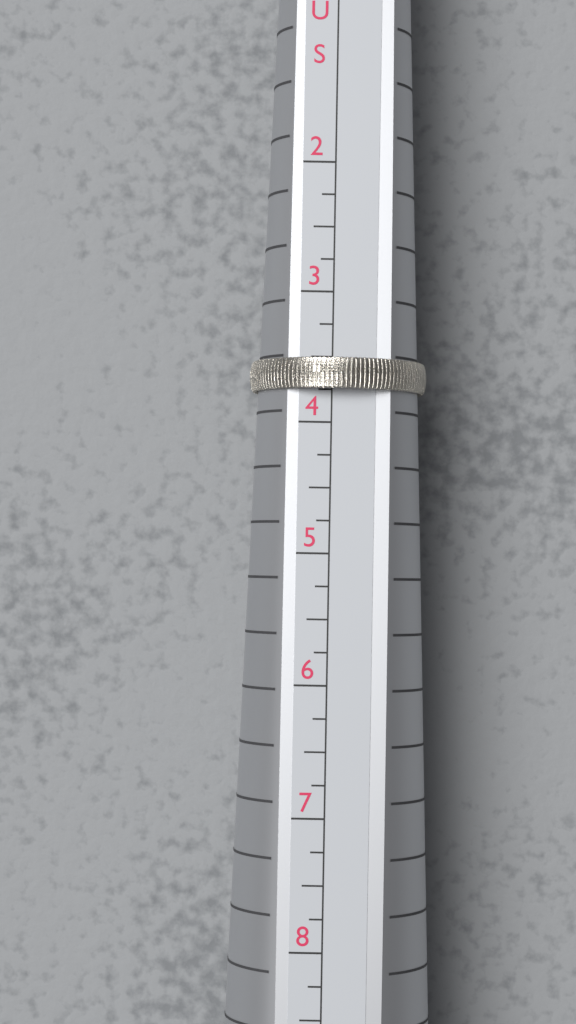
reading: 3.75 US
